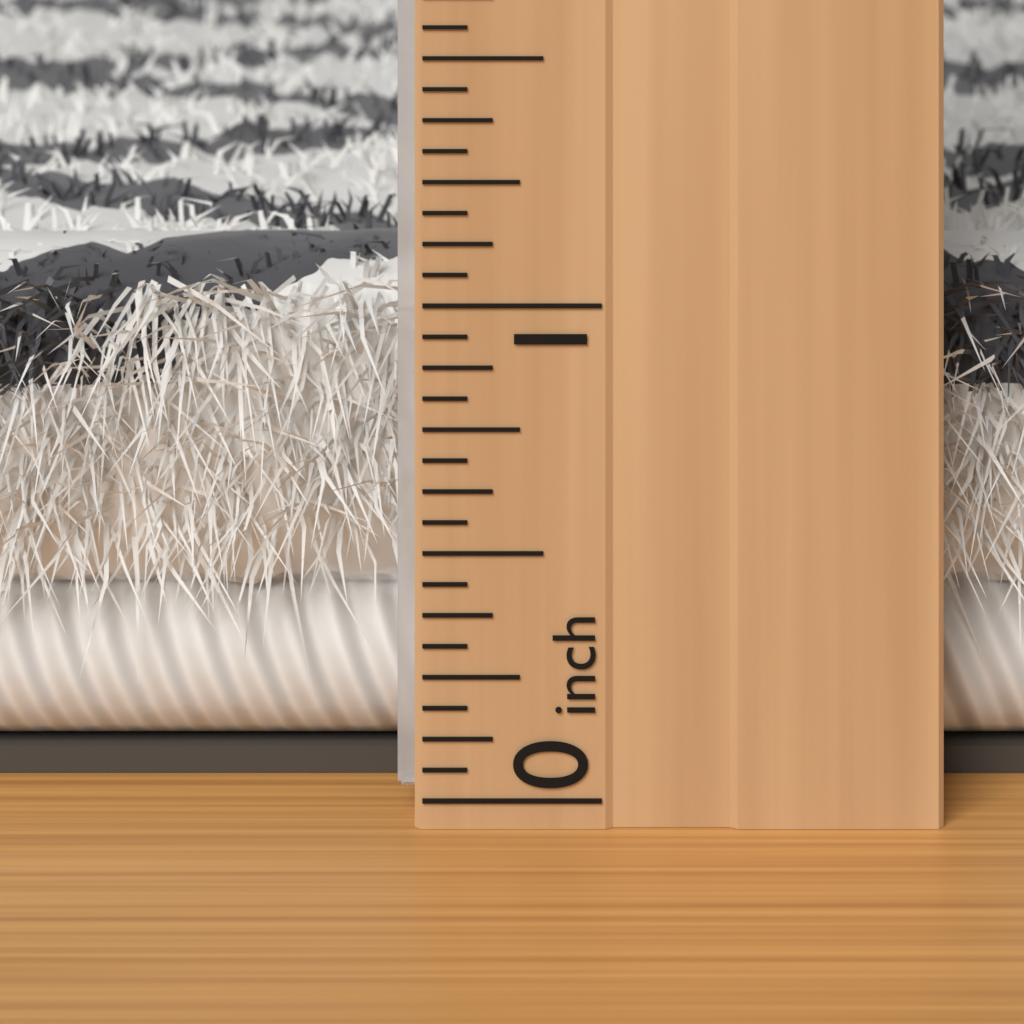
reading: 1.0000 inch
